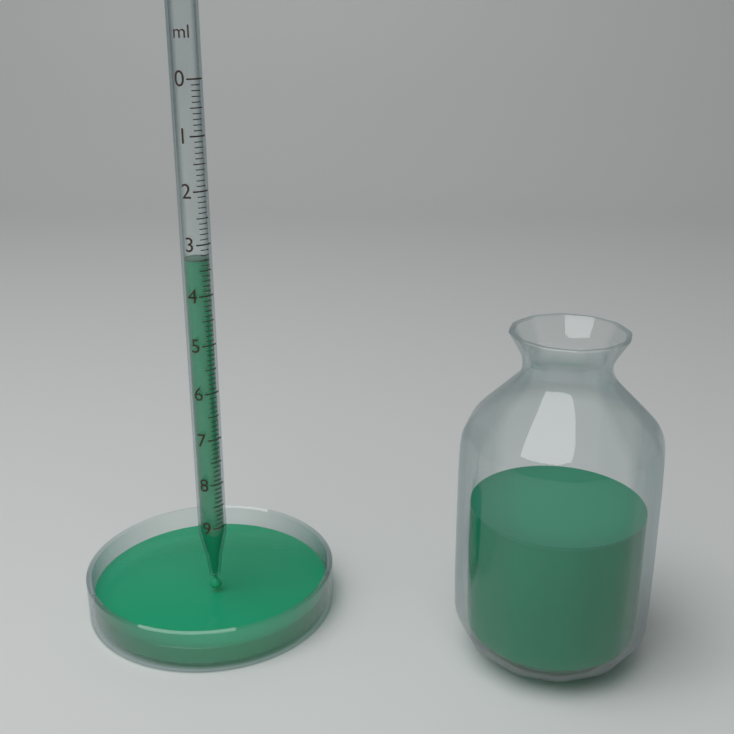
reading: 3.3 ml
